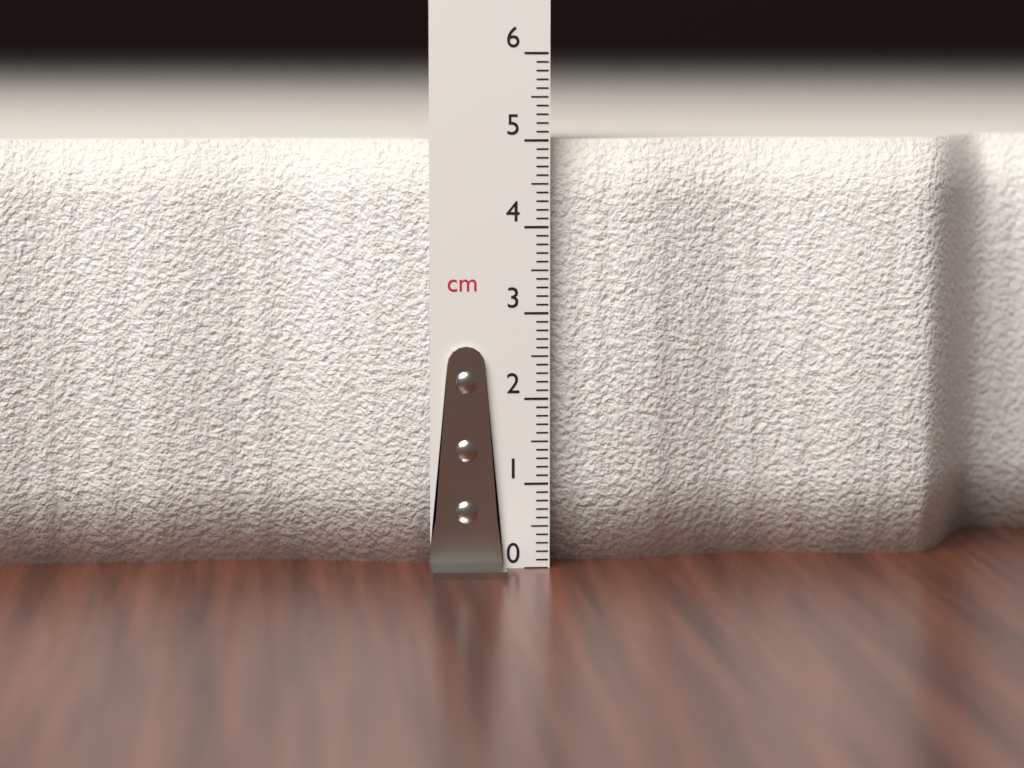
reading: 5.0 cm
